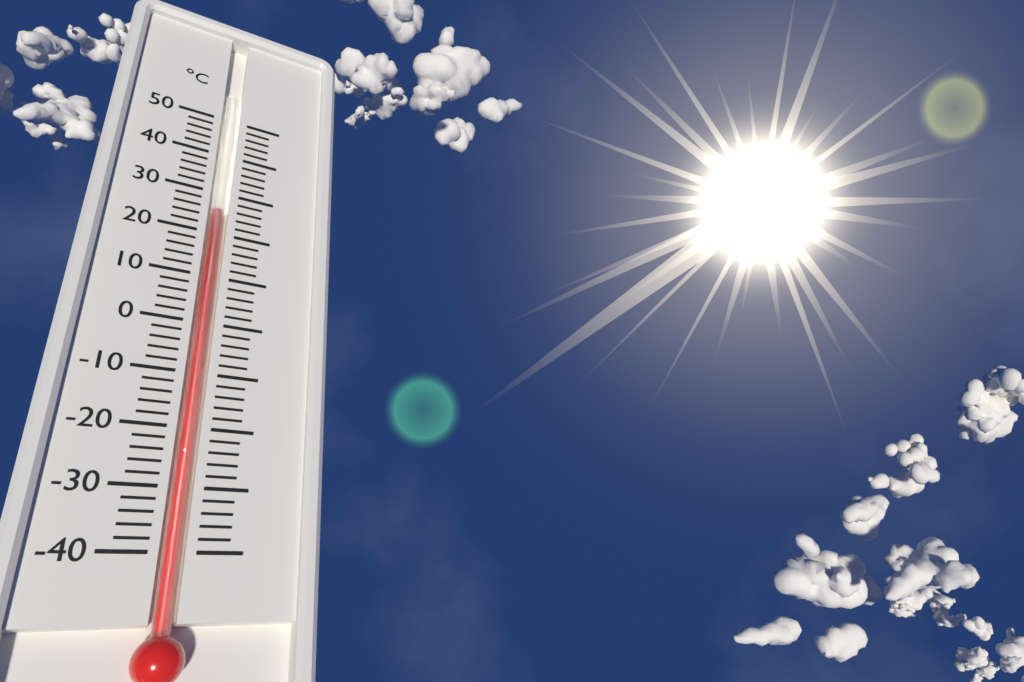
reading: 26 °C
